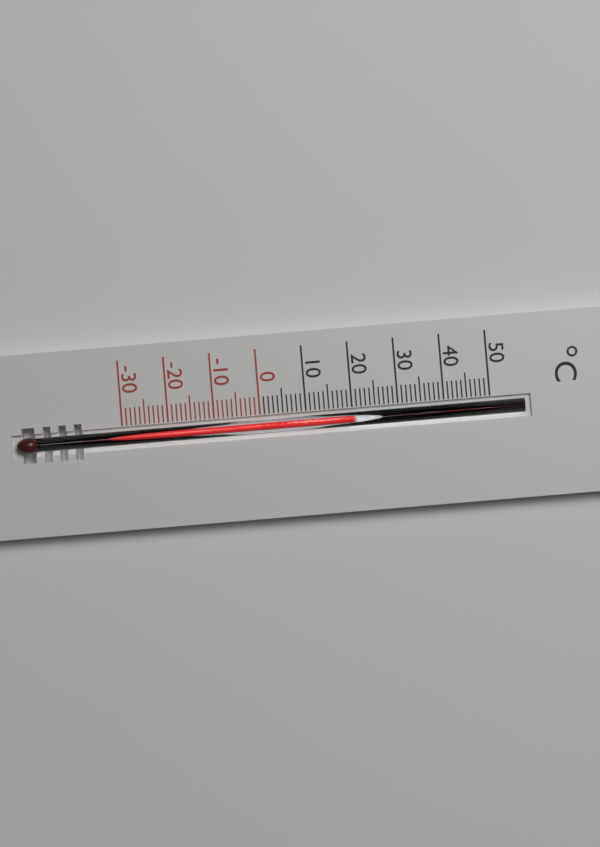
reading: 20 °C
